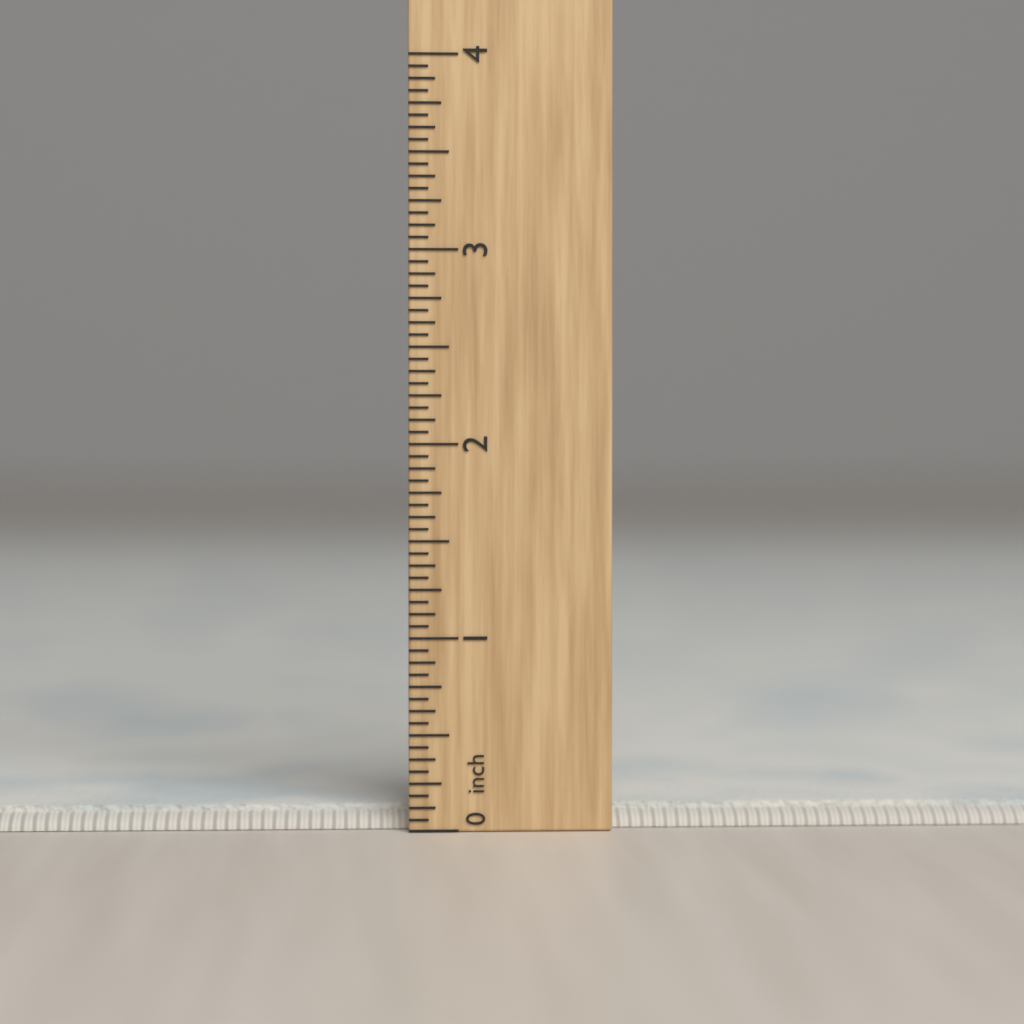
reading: 0.1250 in
